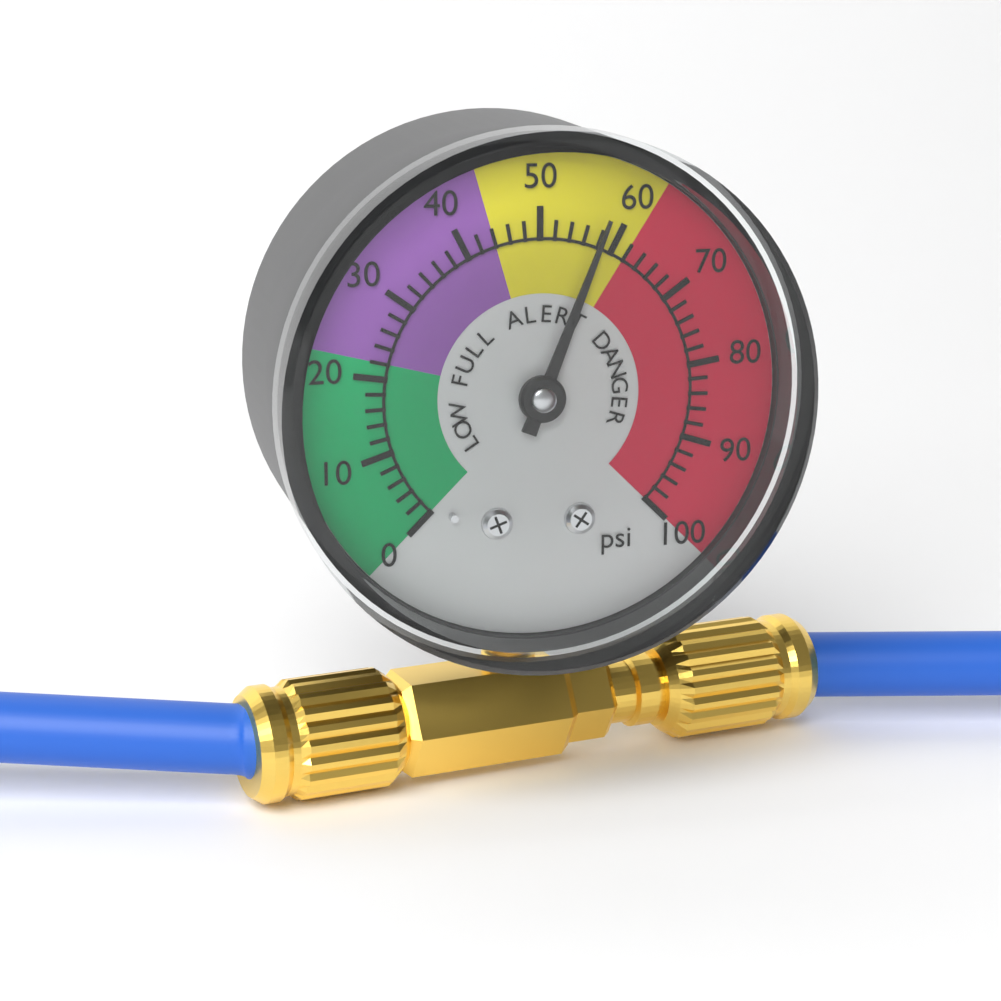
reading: 58 psi
